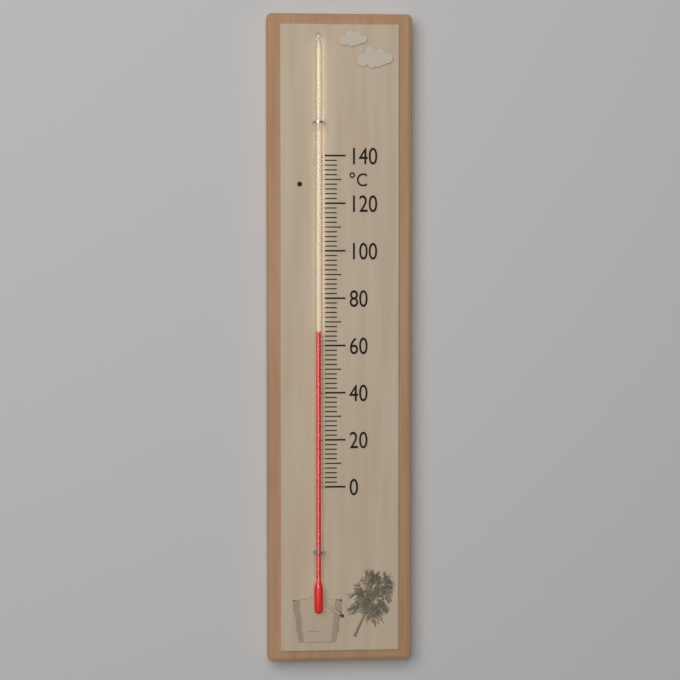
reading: 66 °C
